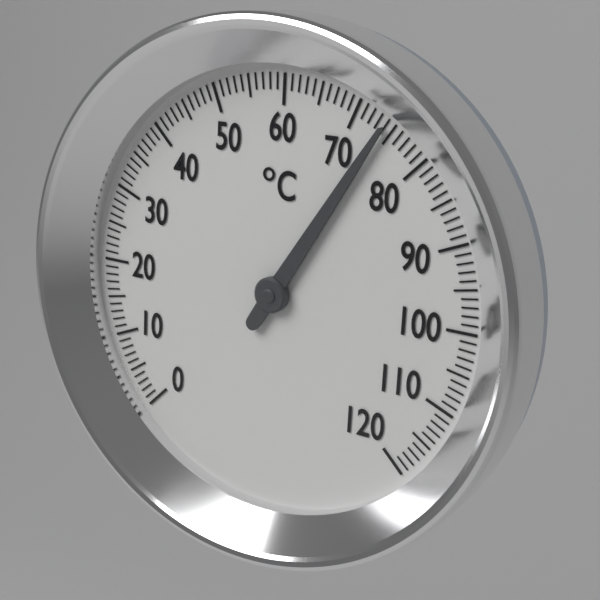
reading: 74 °C
